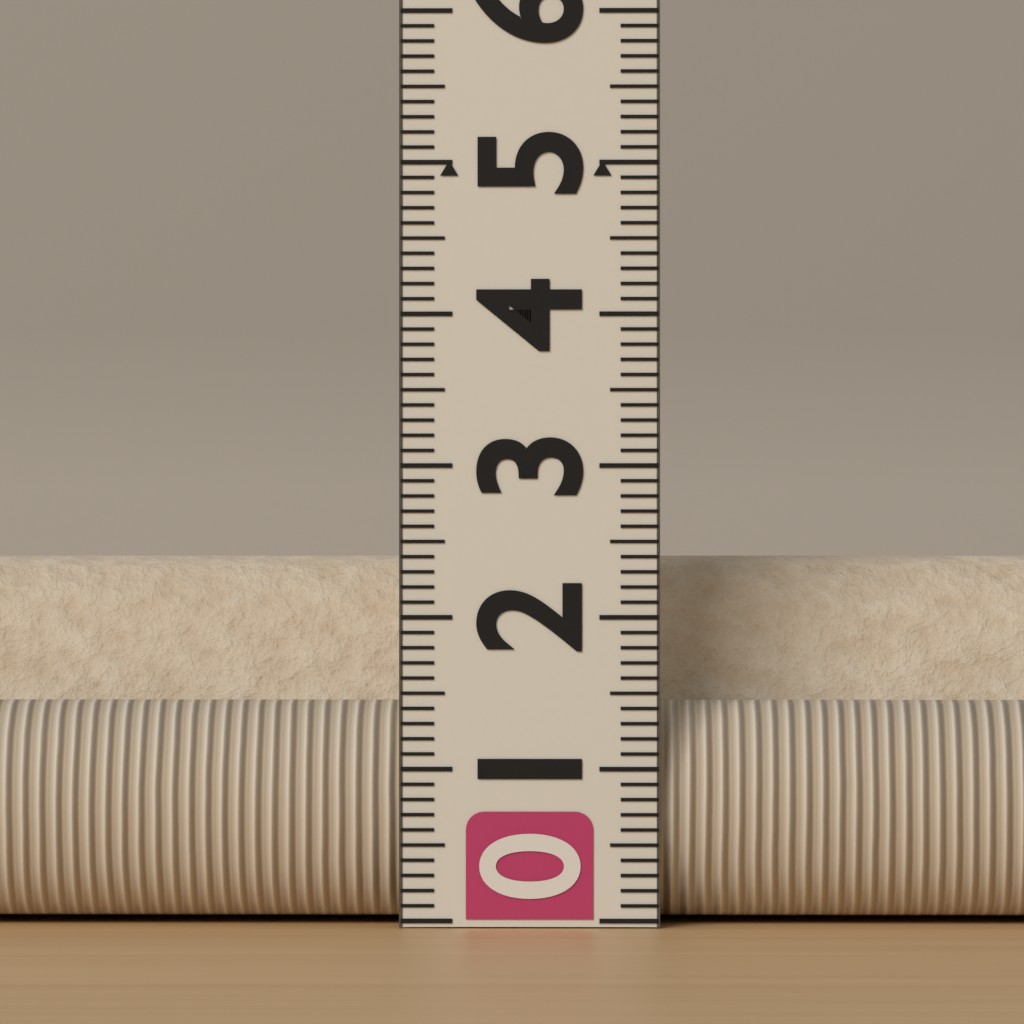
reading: 2.4 (no unit)
